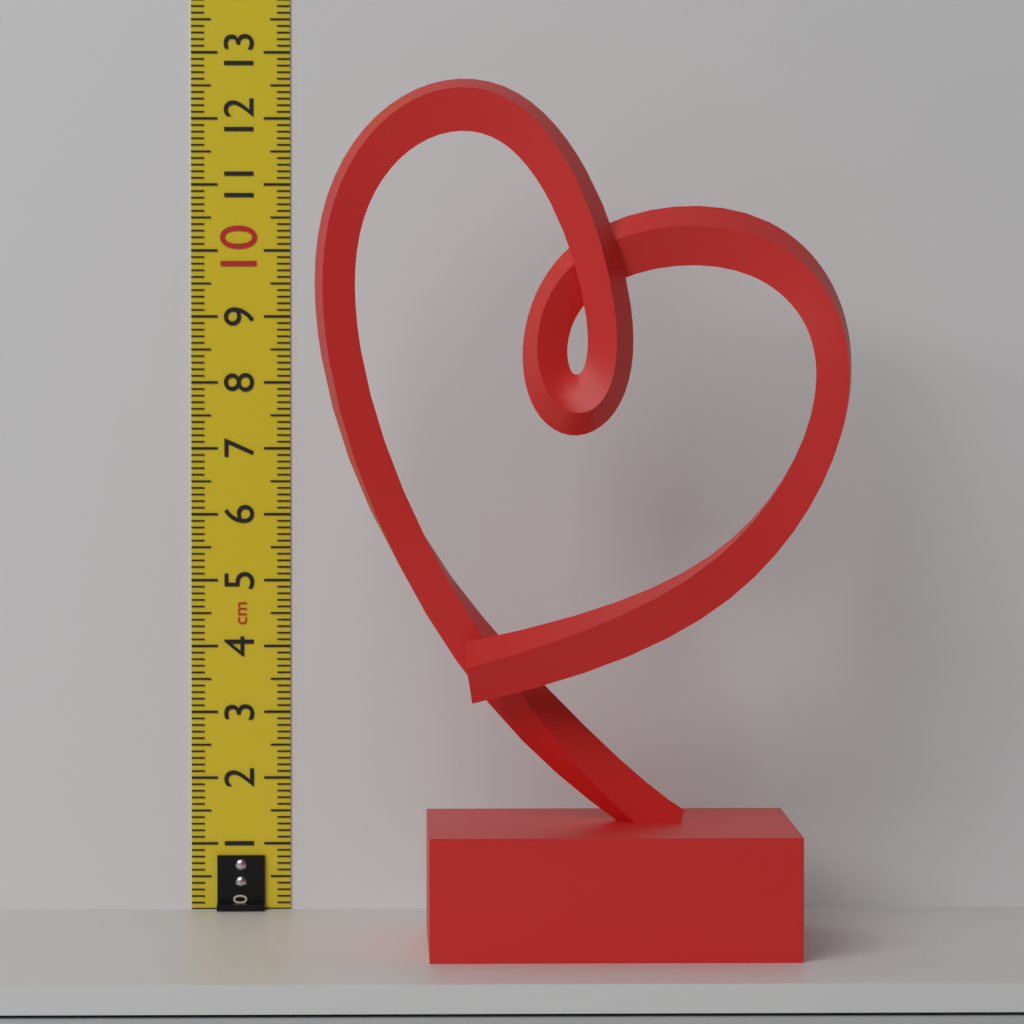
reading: 12.4 cm
